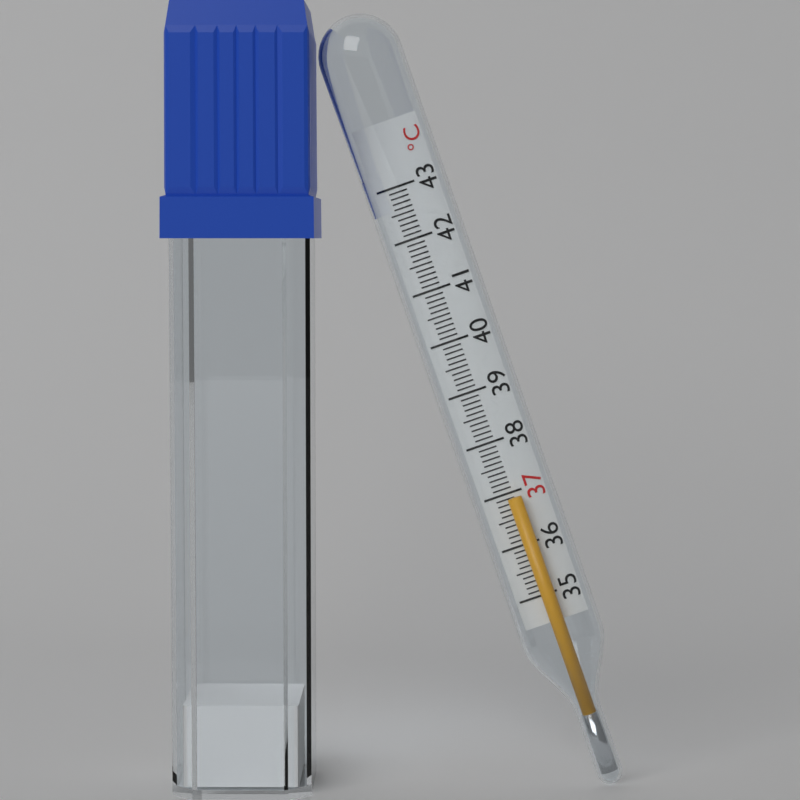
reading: 36.9 °C
